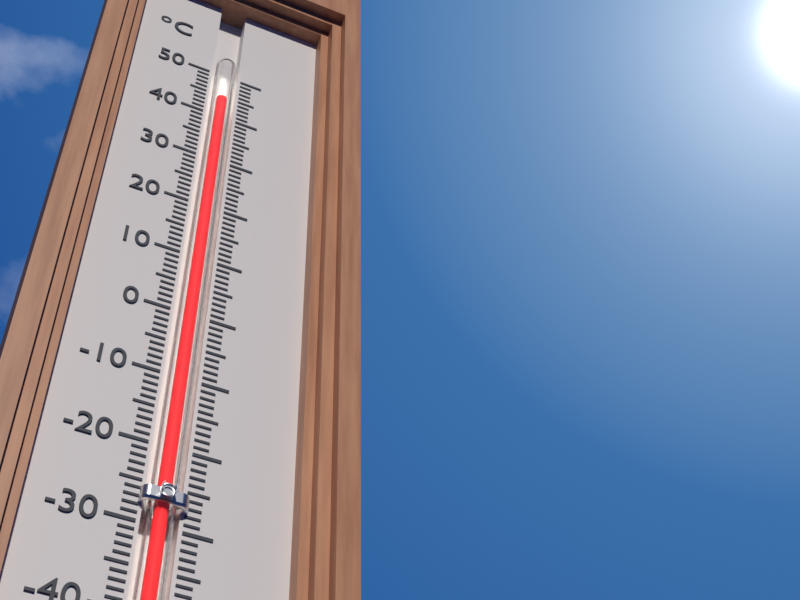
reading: 44 °C
